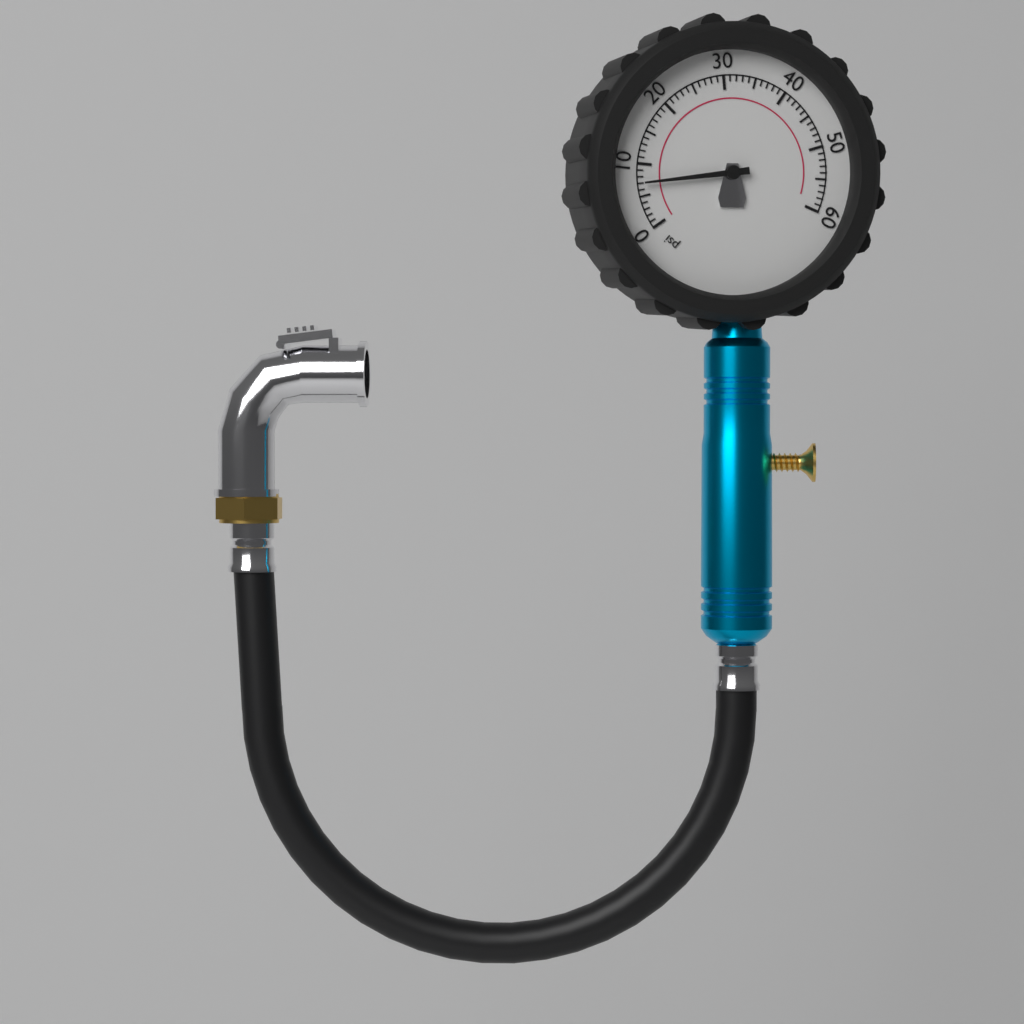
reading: 7 psi
